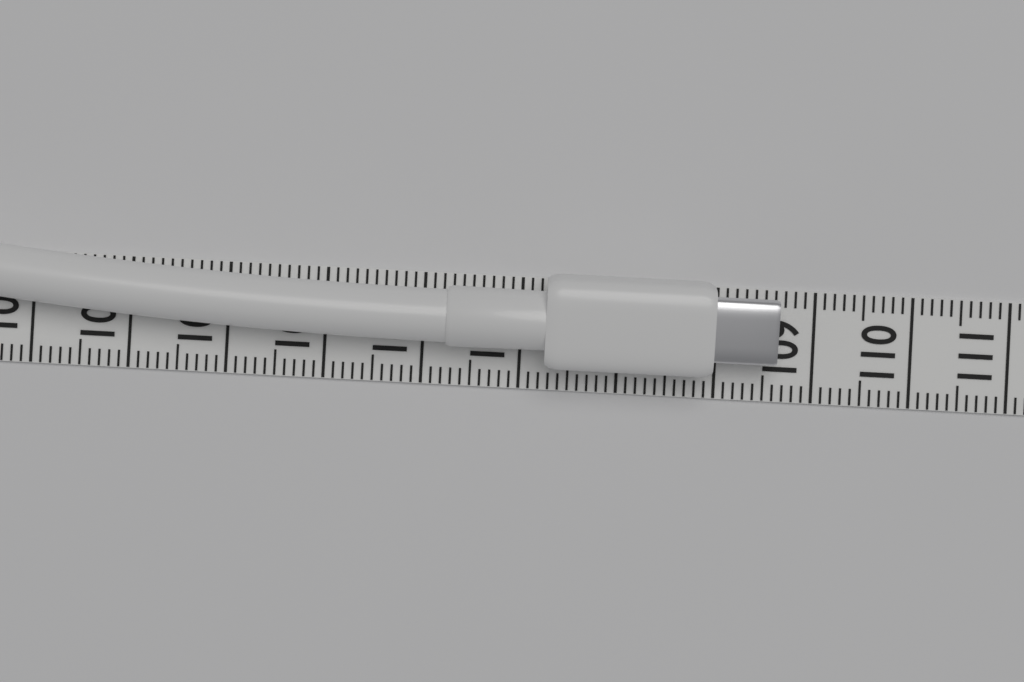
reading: 108.6 (no unit)
